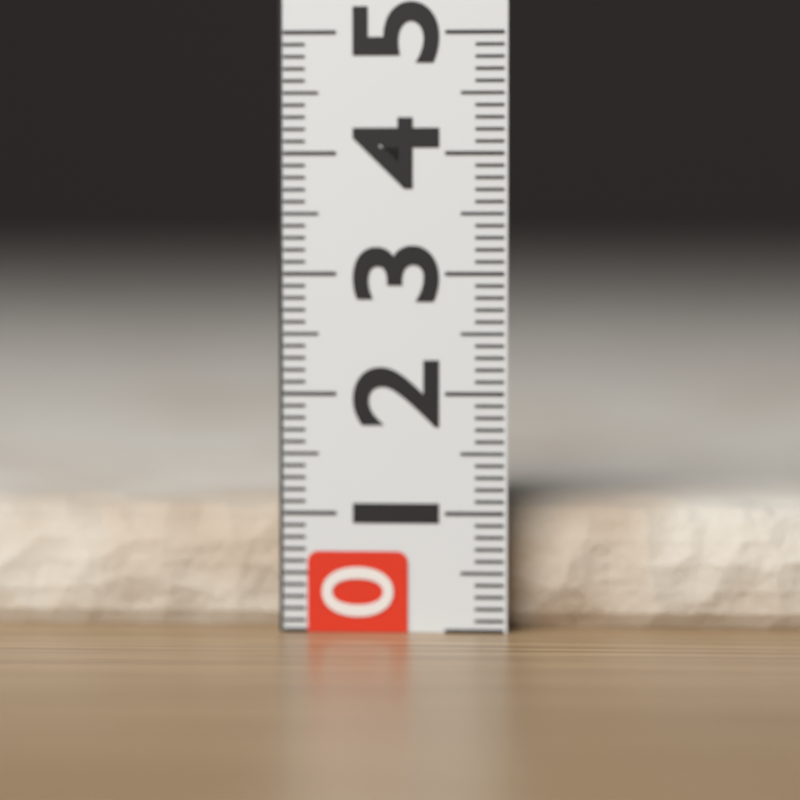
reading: 1.1 (no unit)
